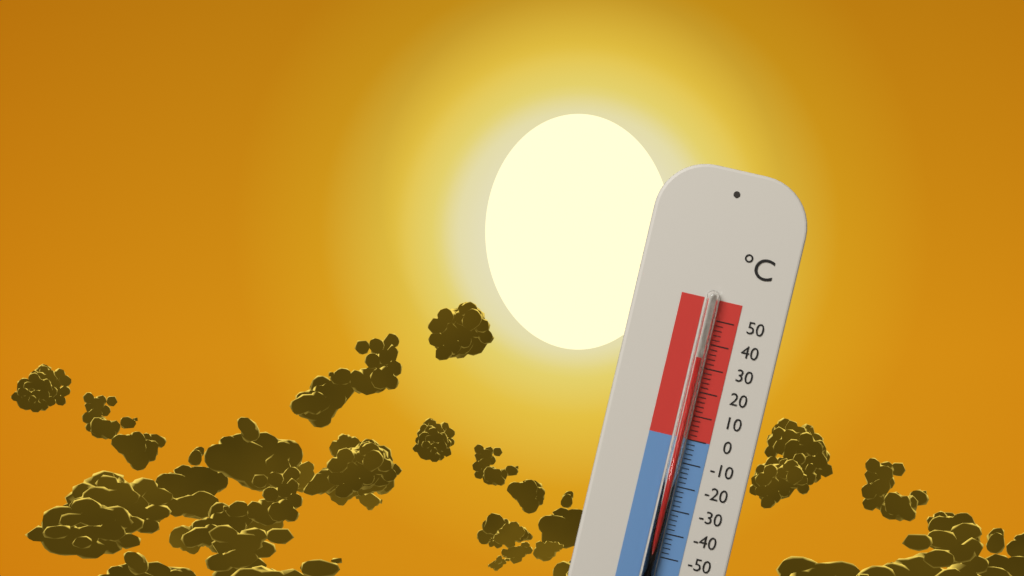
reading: 34 °C
